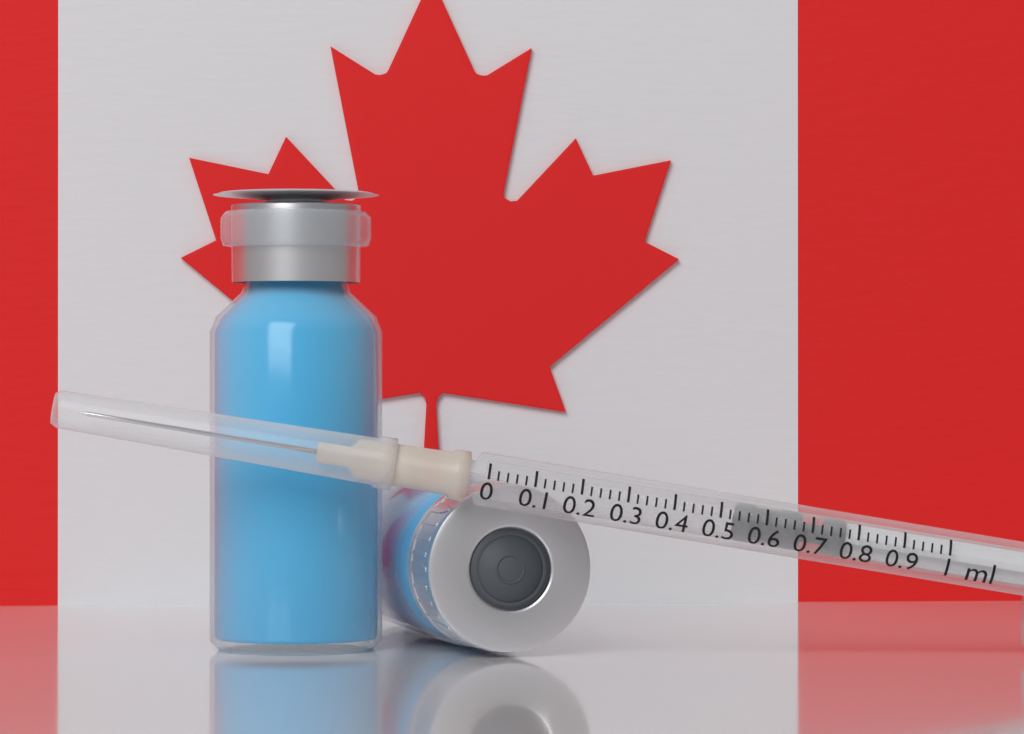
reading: 0.54 ml
